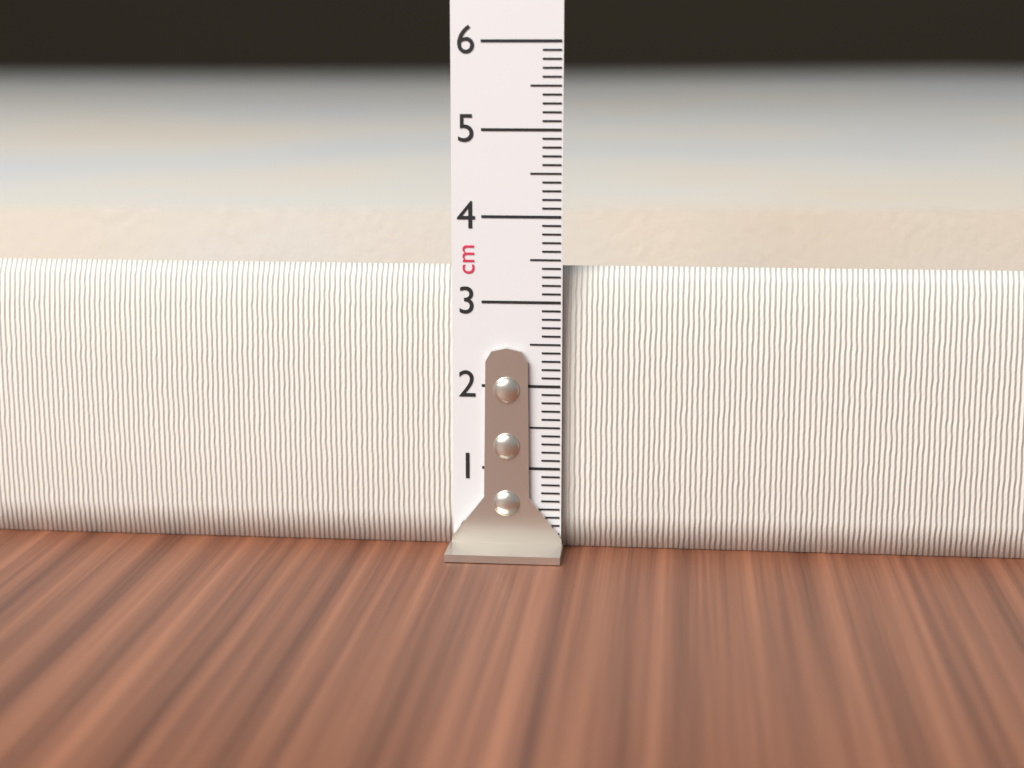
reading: 3.4 cm
